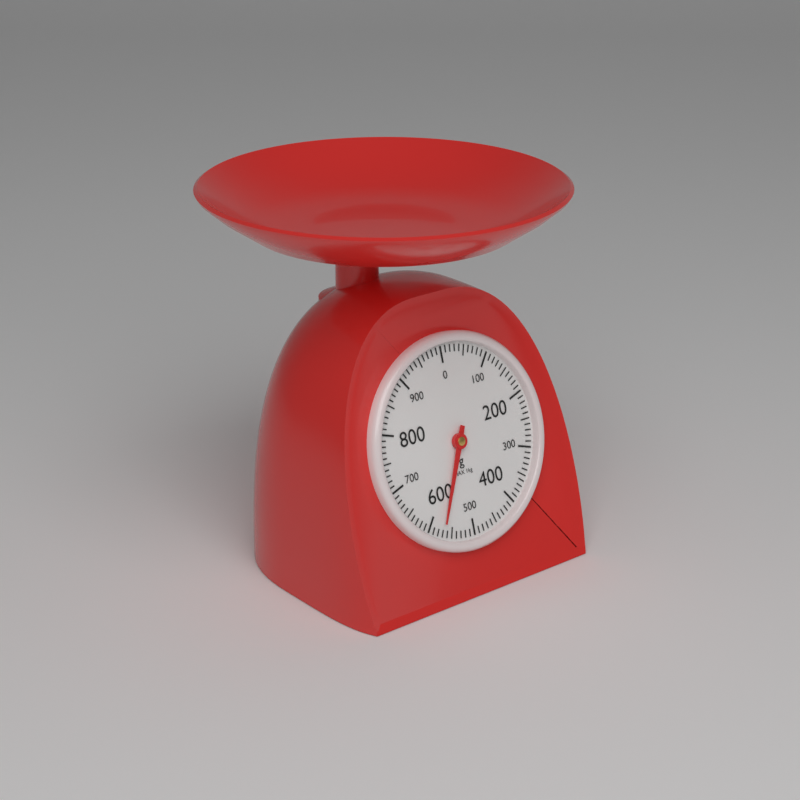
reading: 570 g
